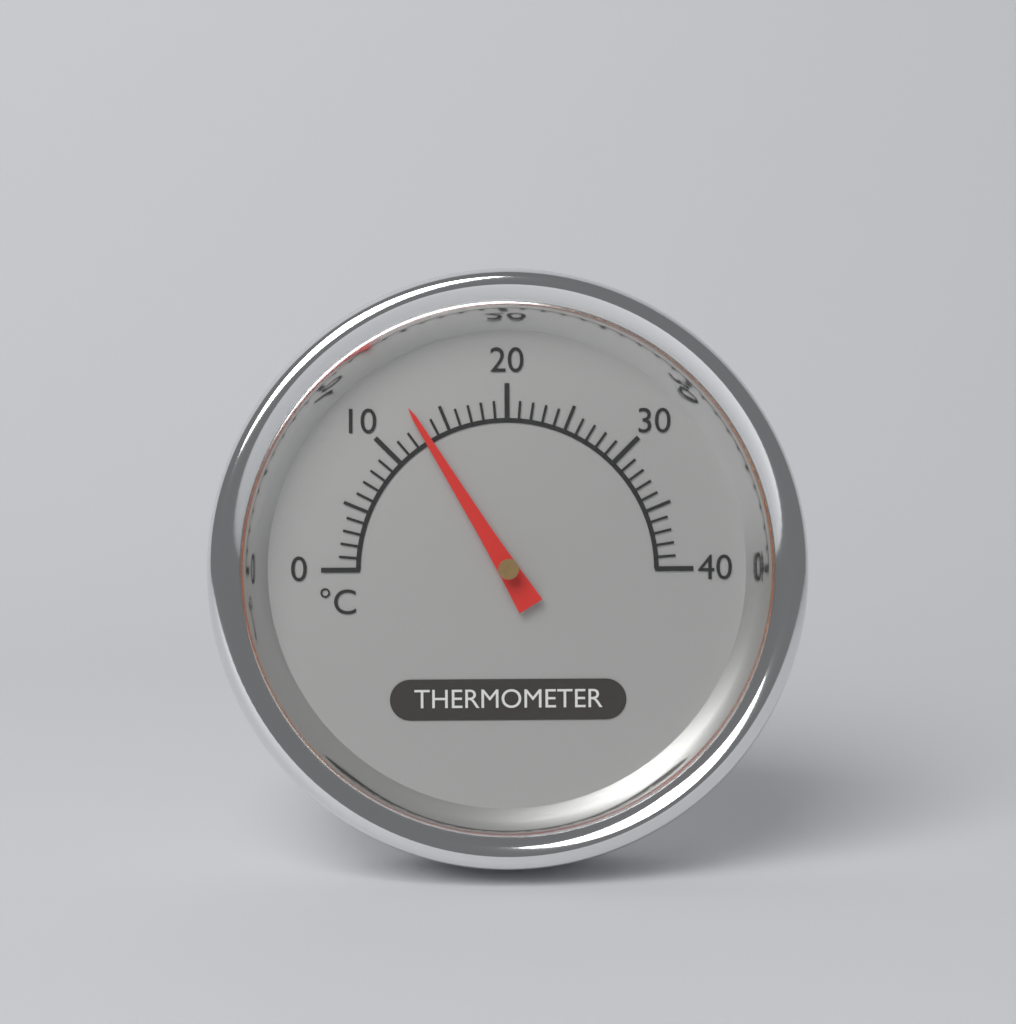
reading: 13 °C
